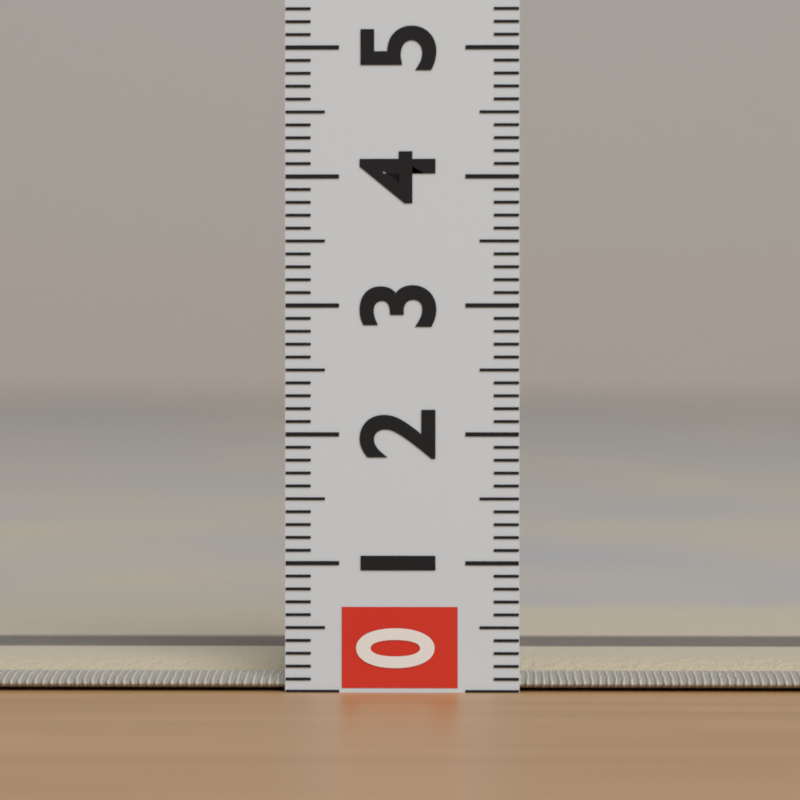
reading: 0.2 (no unit)
